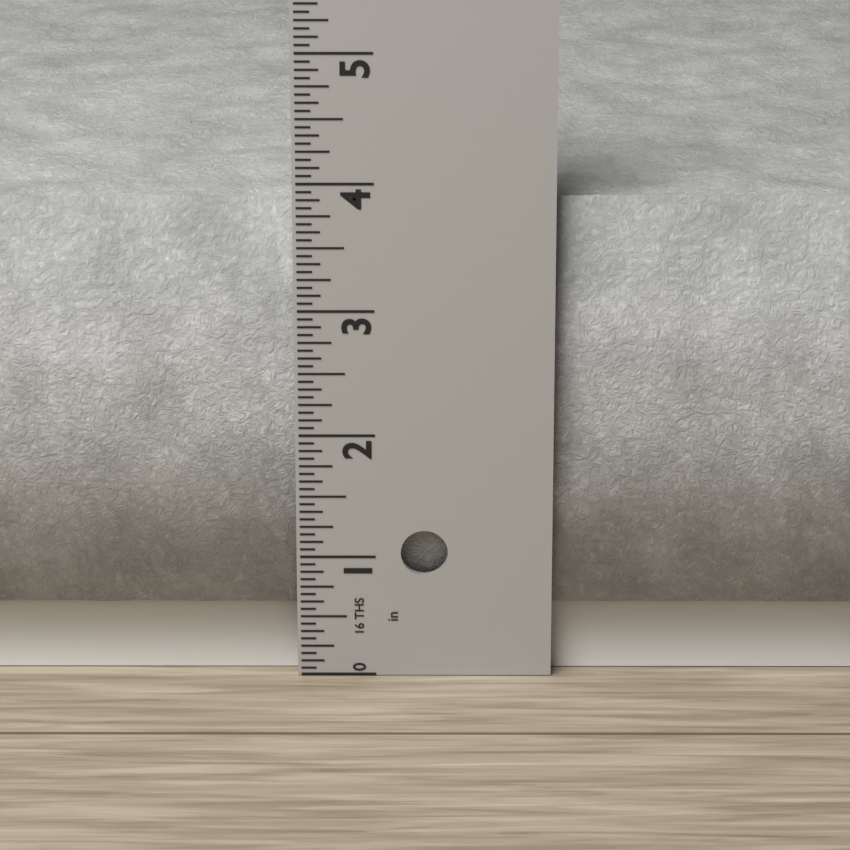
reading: 3.8750 in
